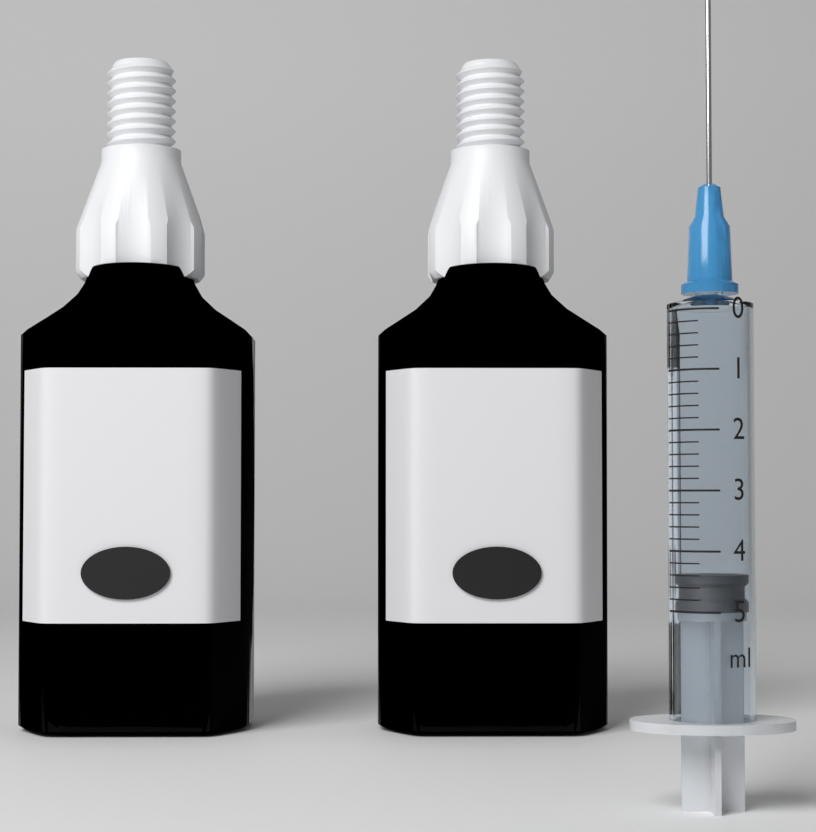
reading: 4.4 ml
